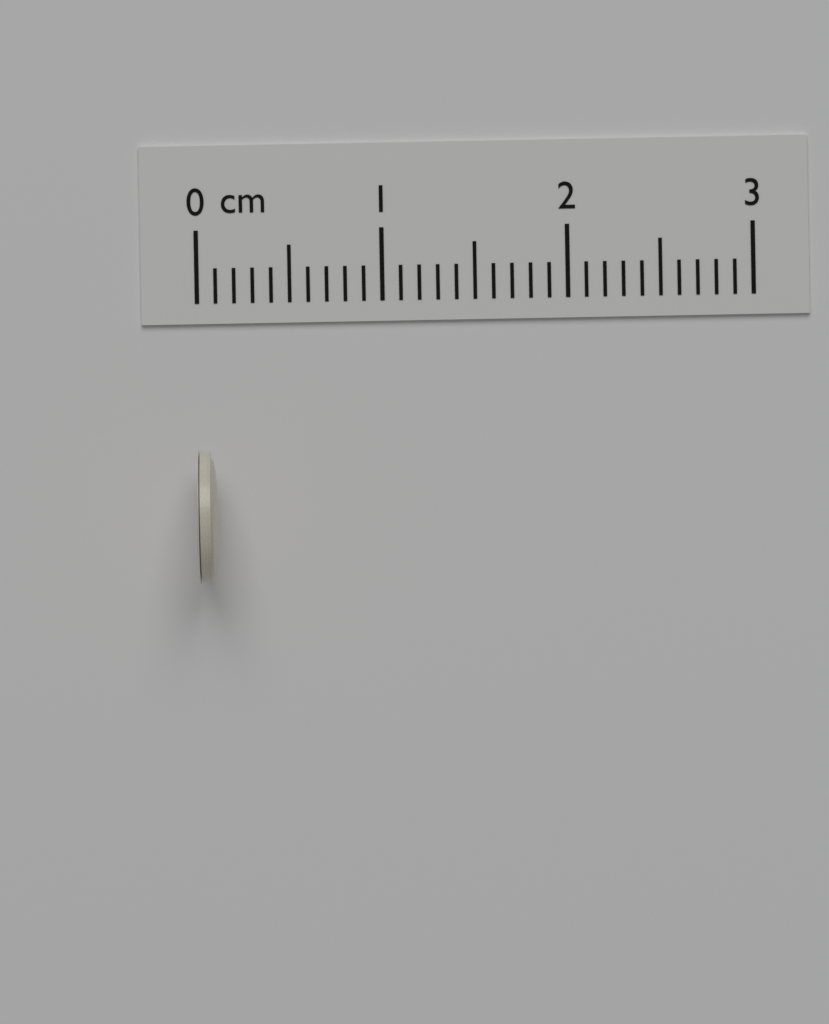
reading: 0.1 cm
